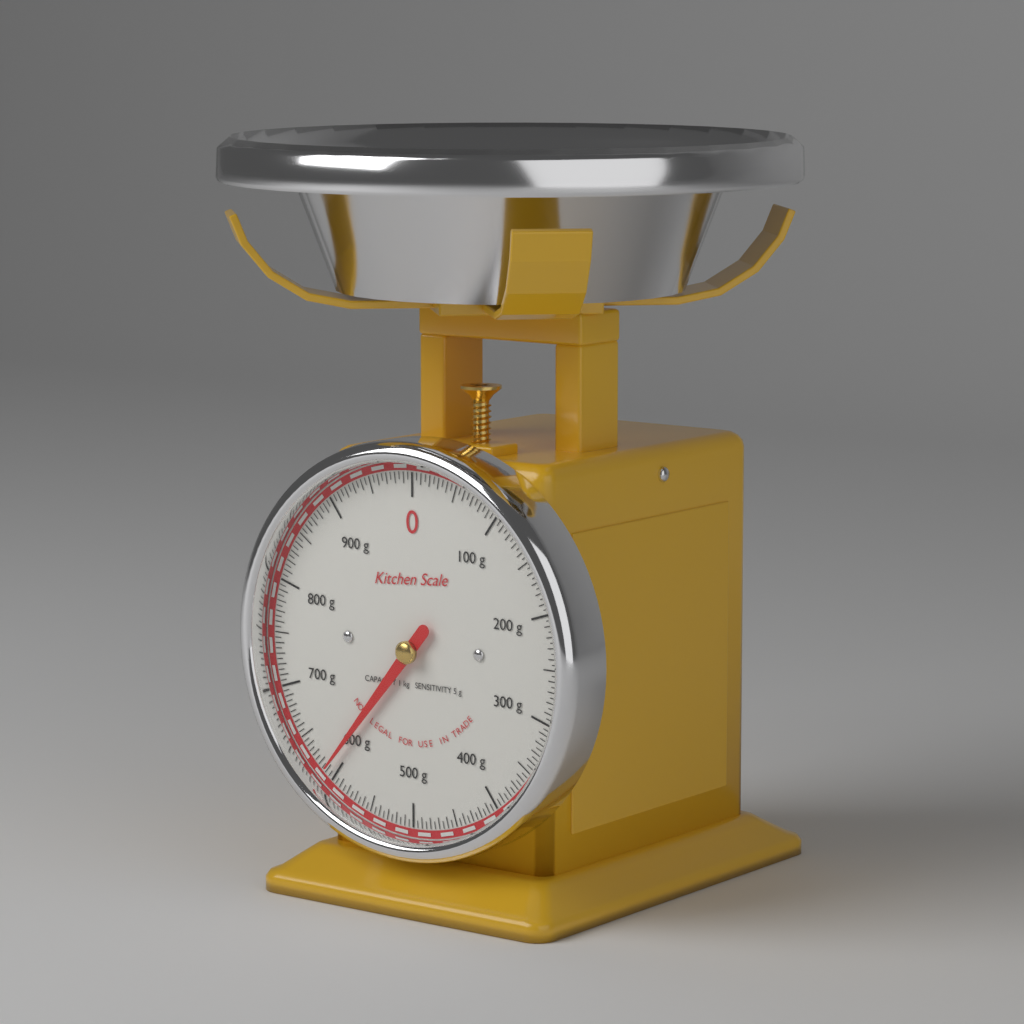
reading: 610 g
